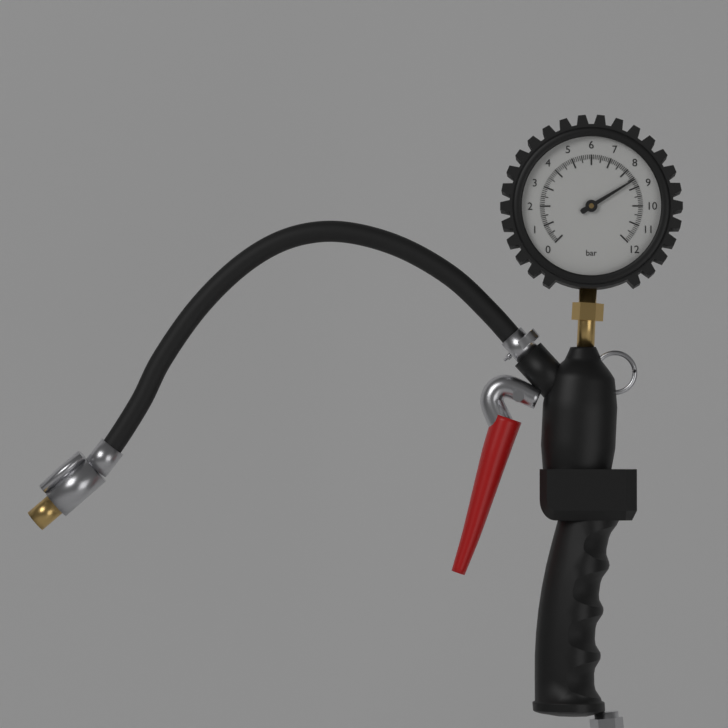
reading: 8.6 bar
